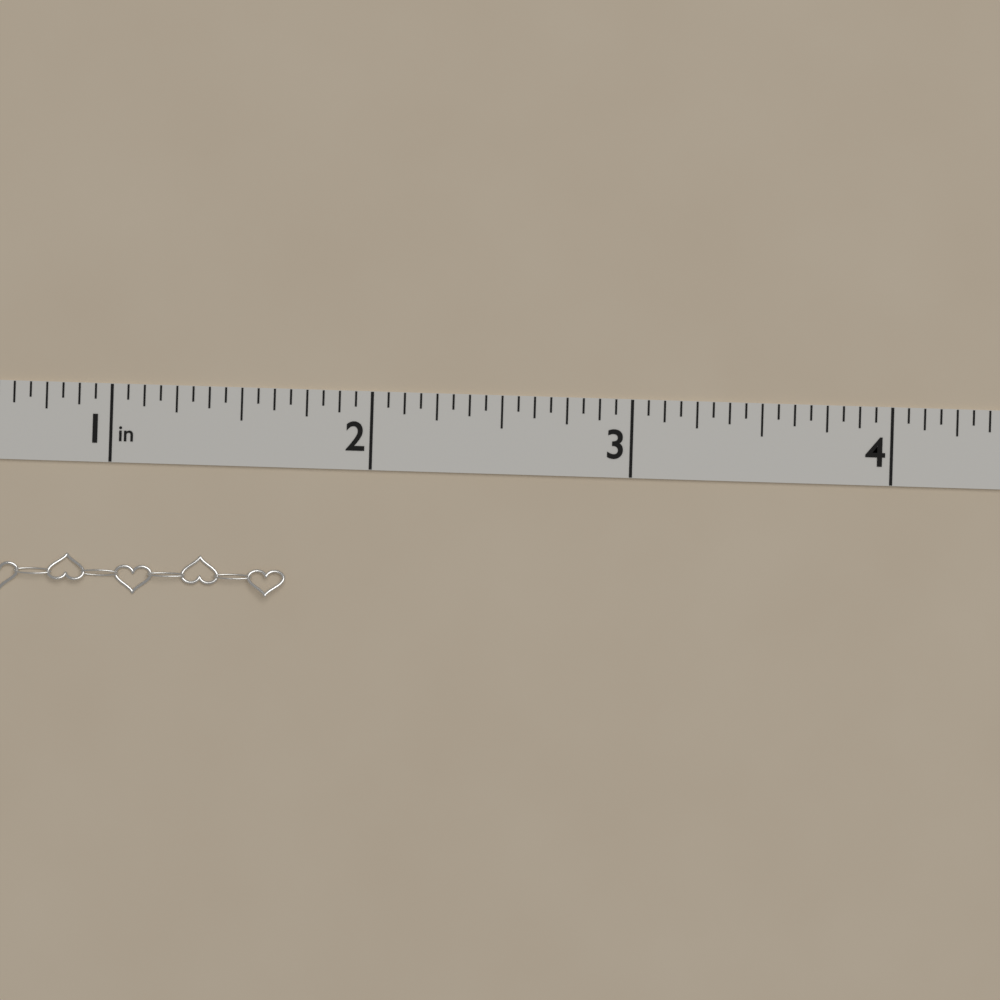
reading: 1.6875 in
